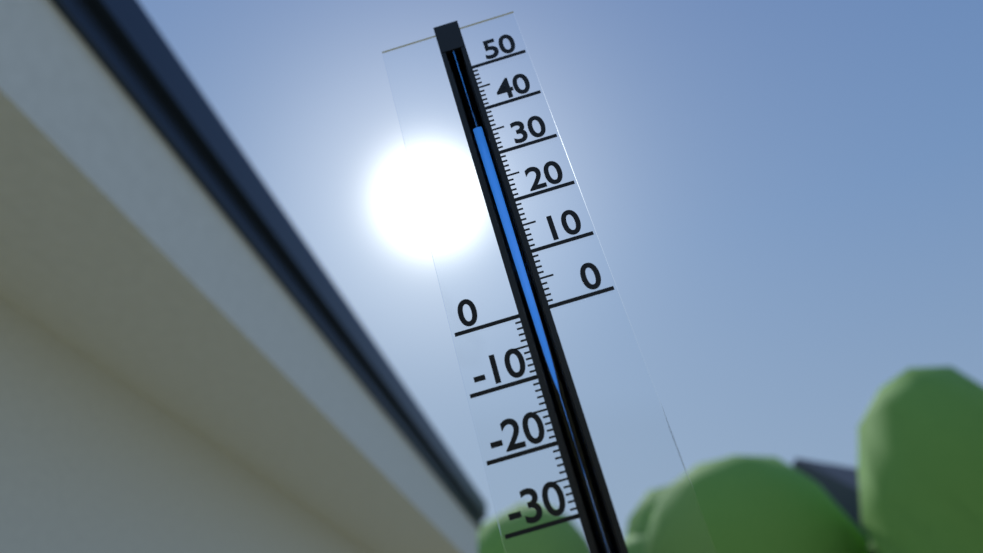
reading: 36 (no unit)
